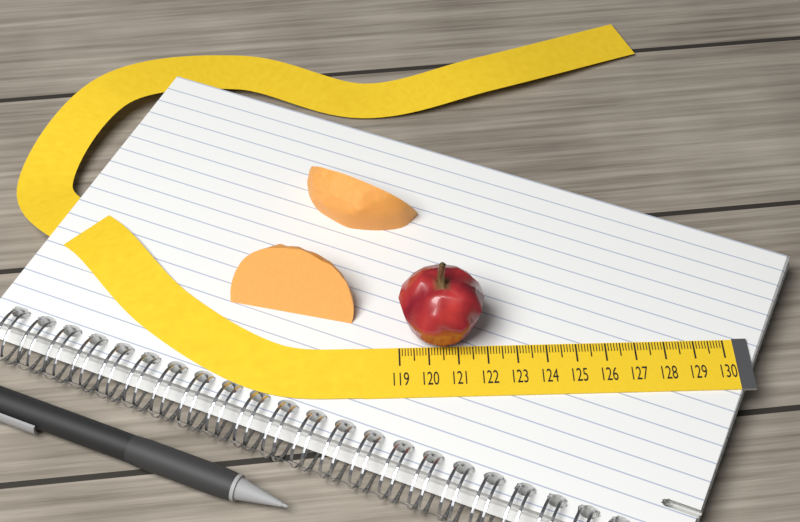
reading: 121.9 (no unit)
